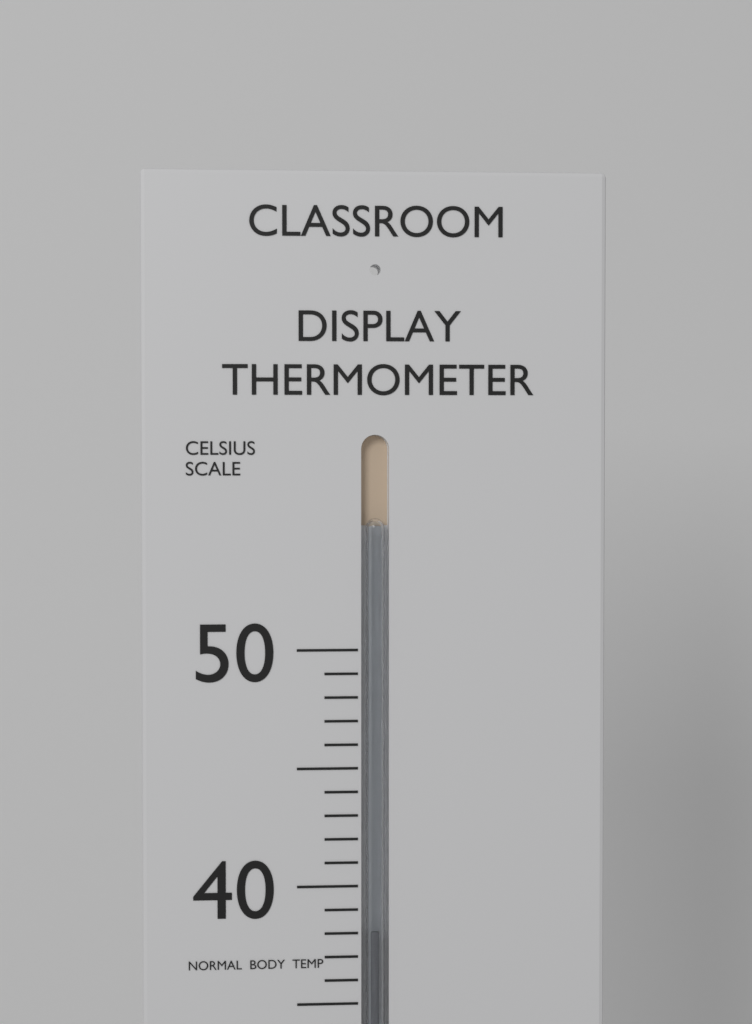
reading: 38 °C
